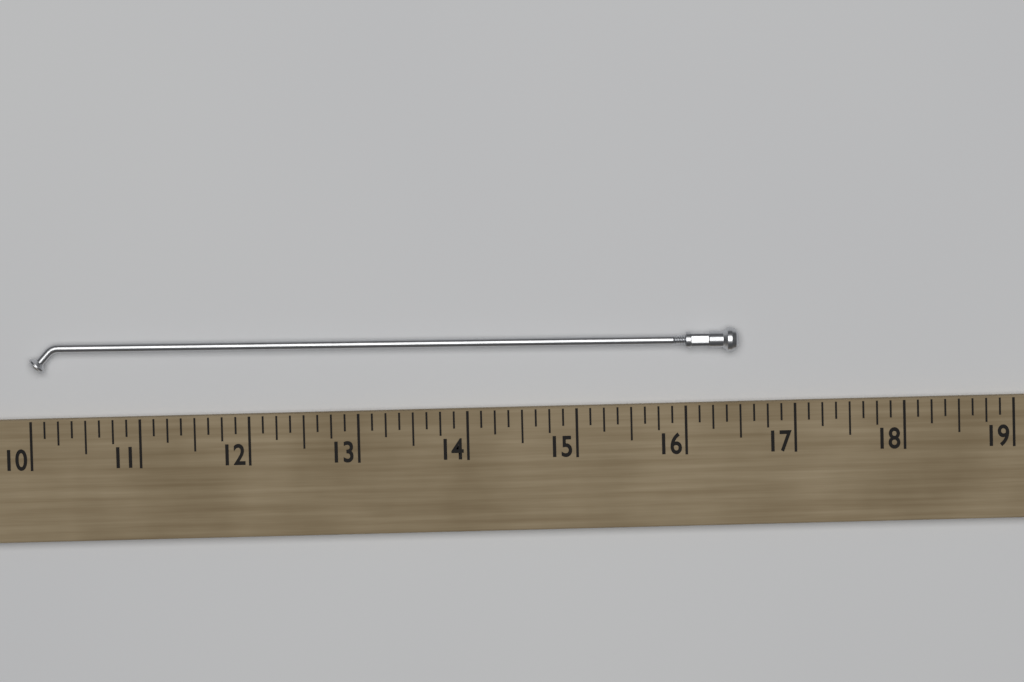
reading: 16.500 (no unit)
